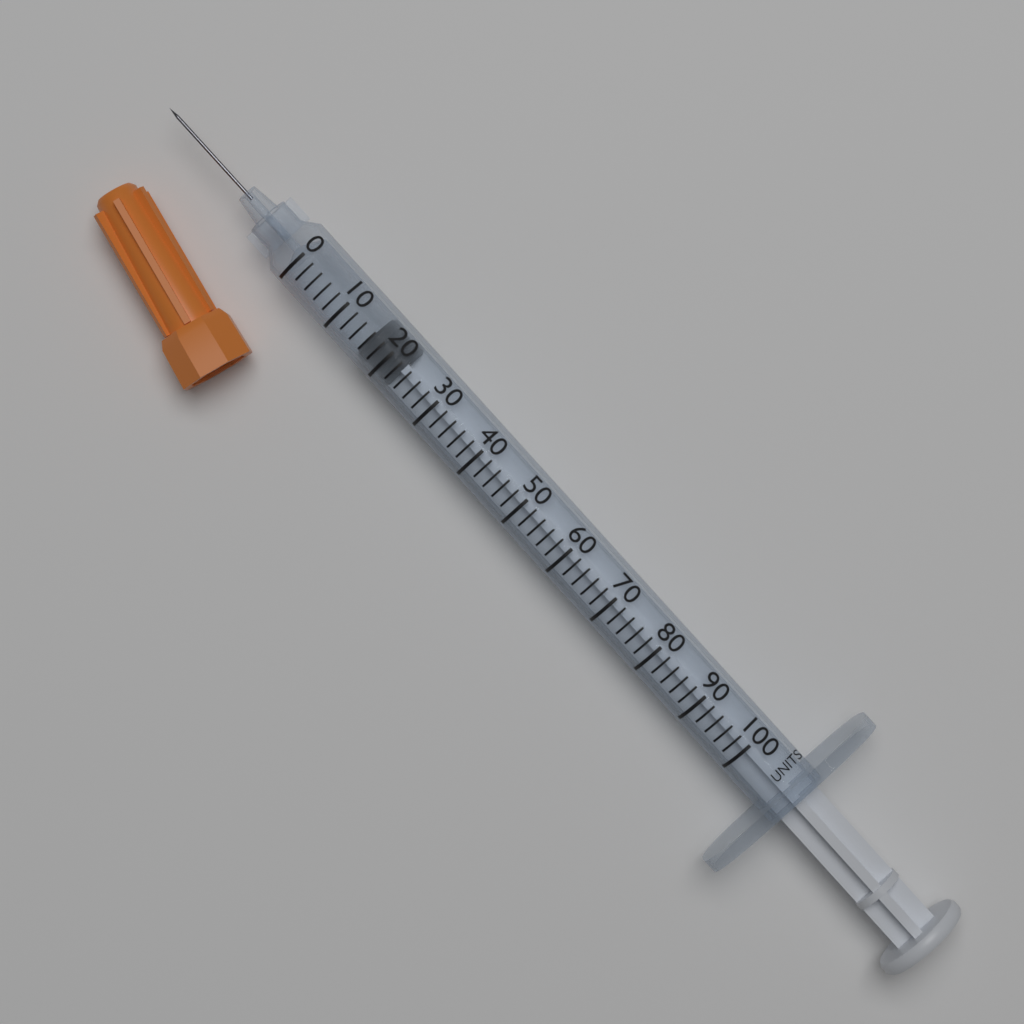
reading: 16 units
